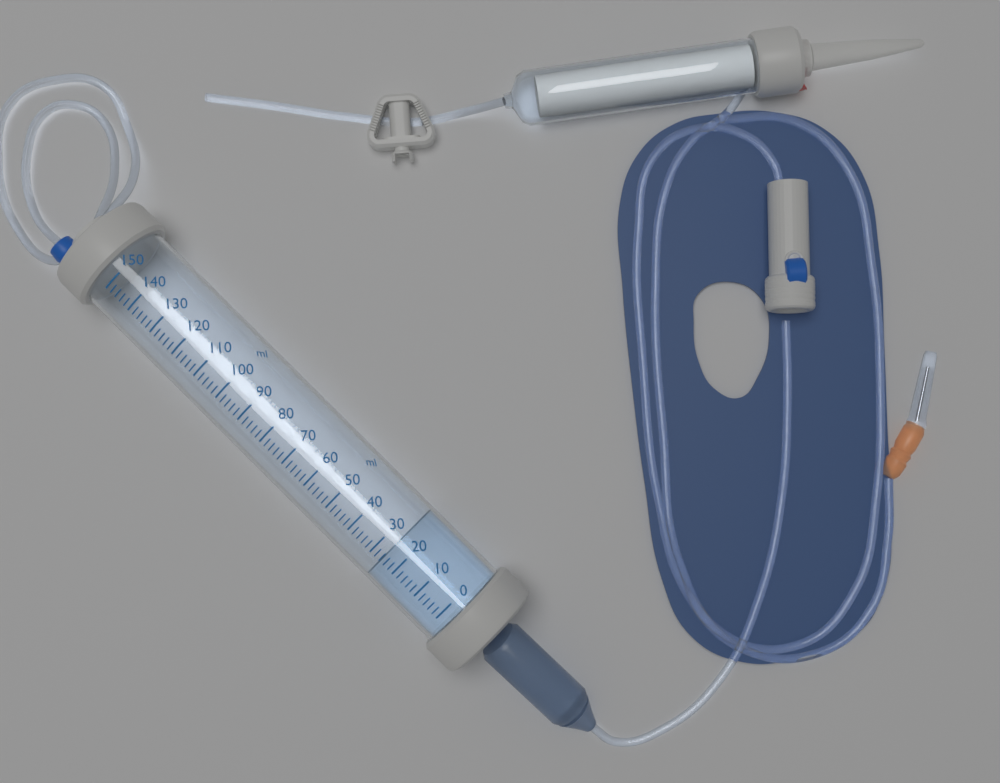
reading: 26 ml
